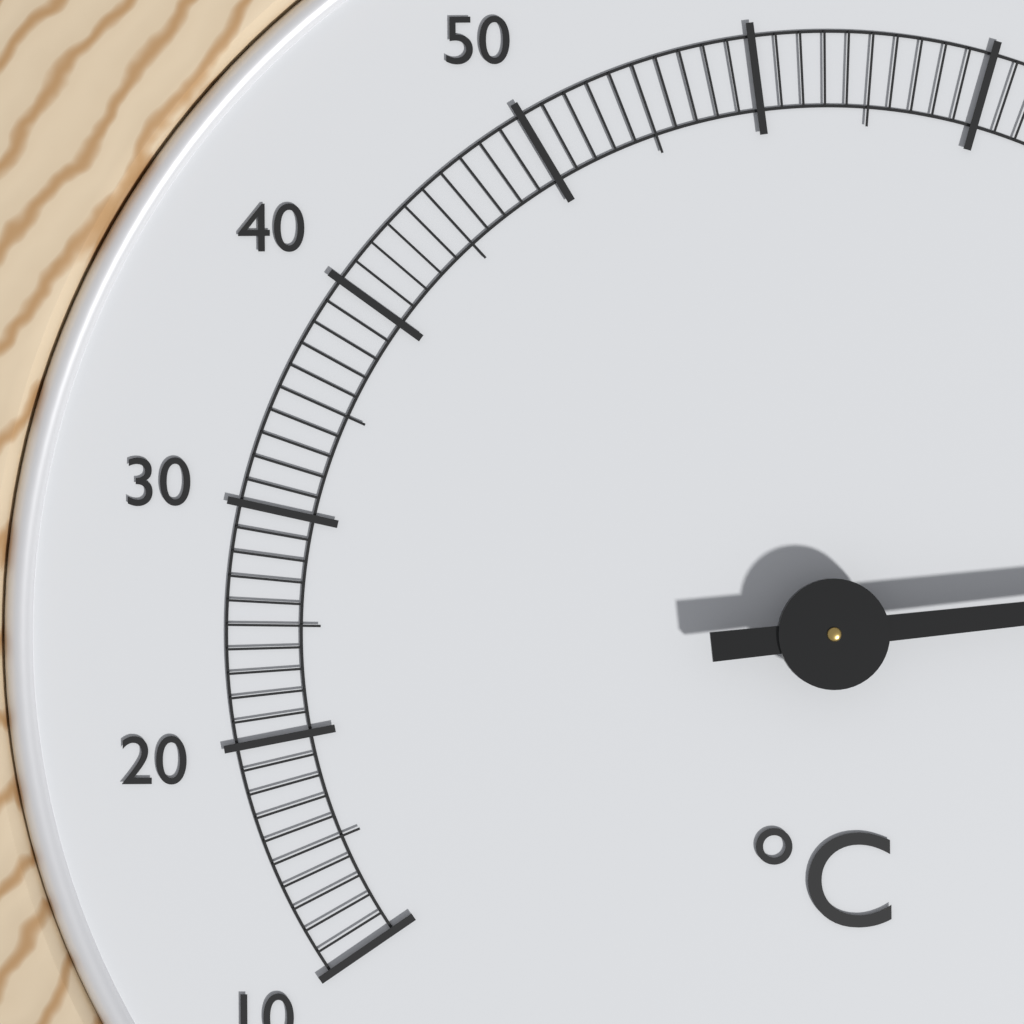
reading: 99 °C
